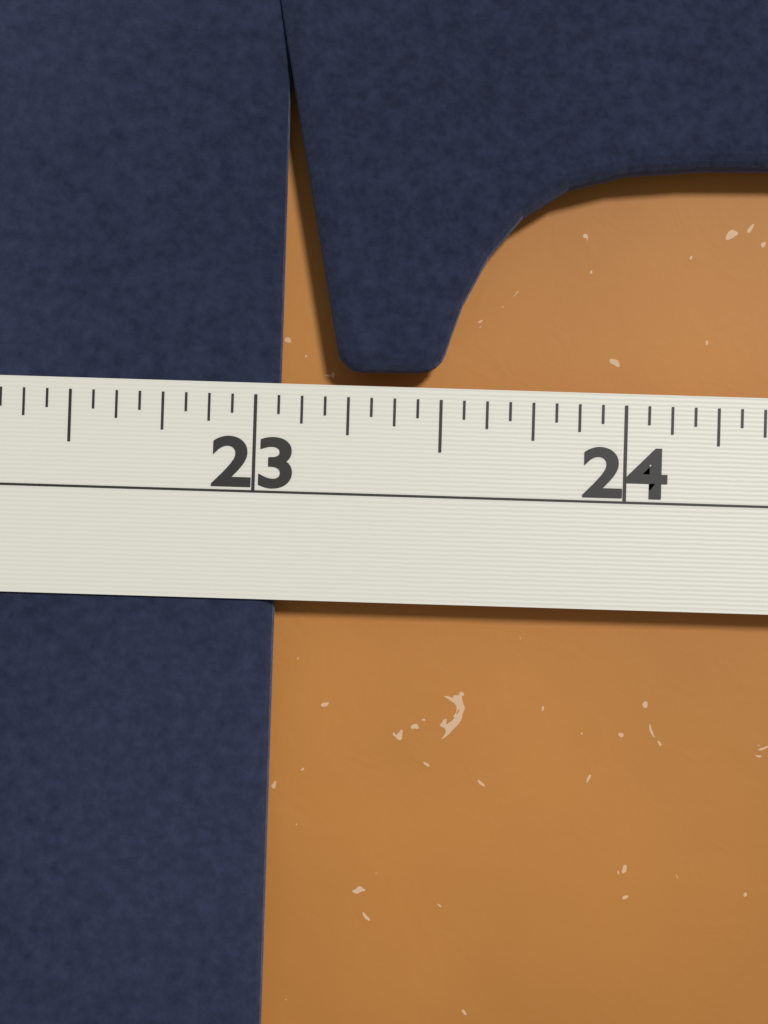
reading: 23.0625 in
